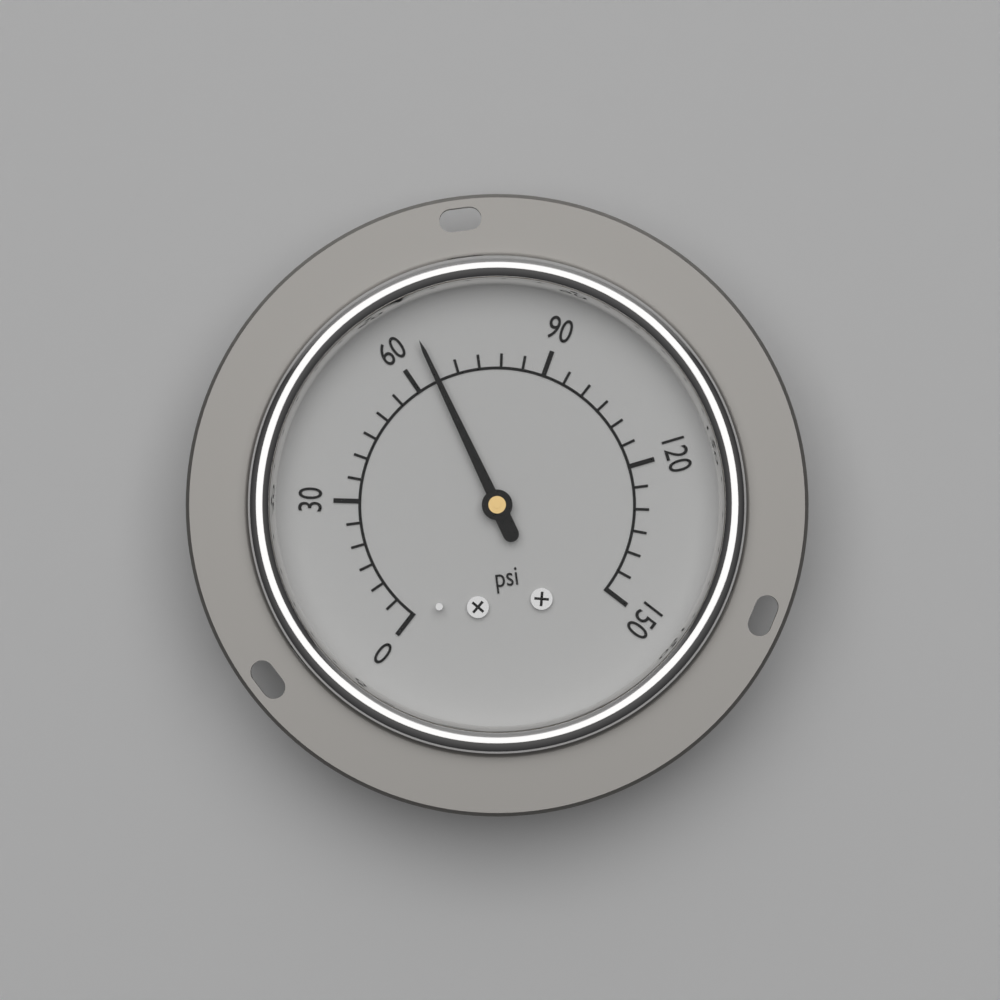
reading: 65 psi
